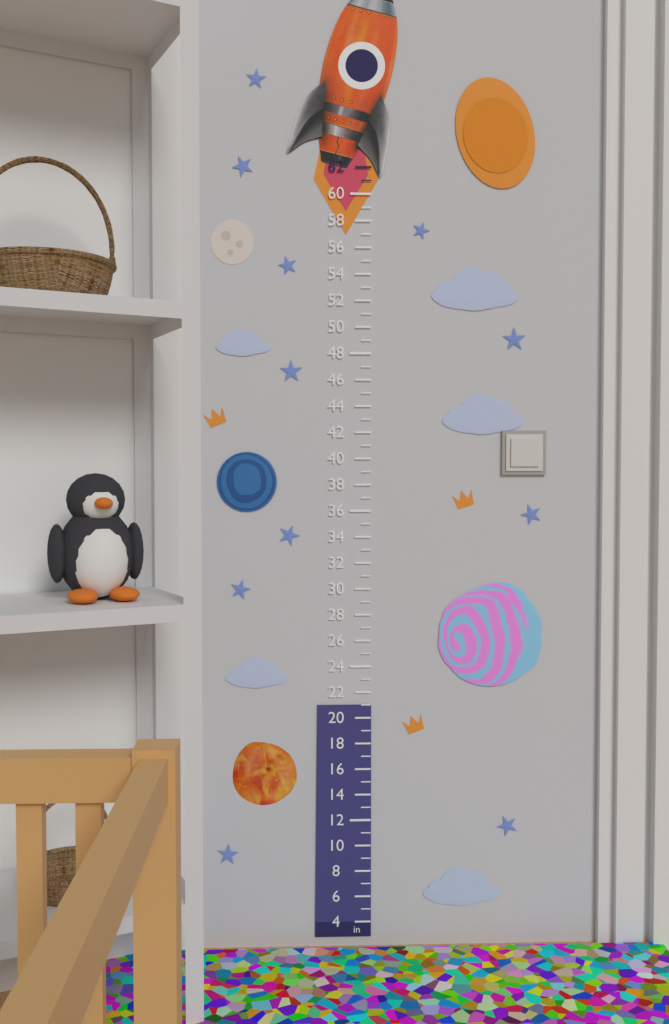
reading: 21 in
